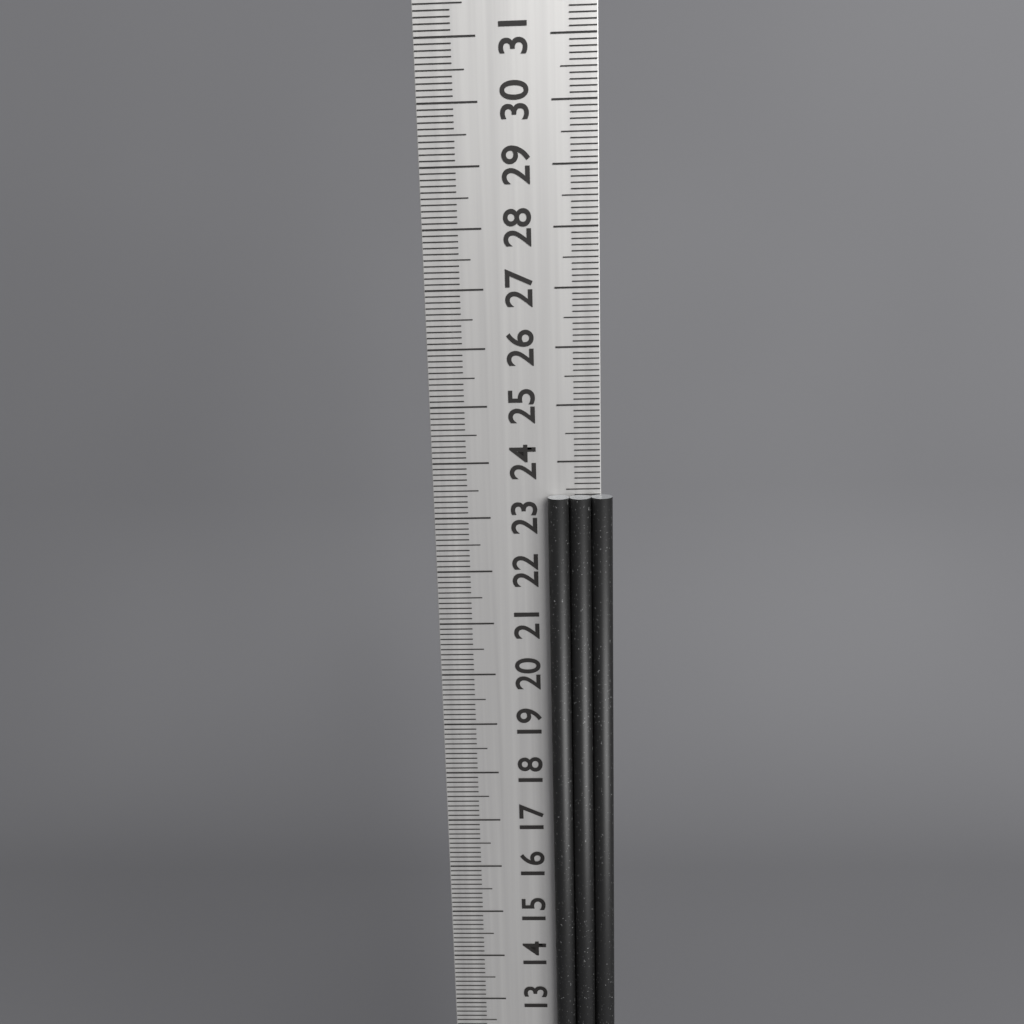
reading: 23.4 cm
